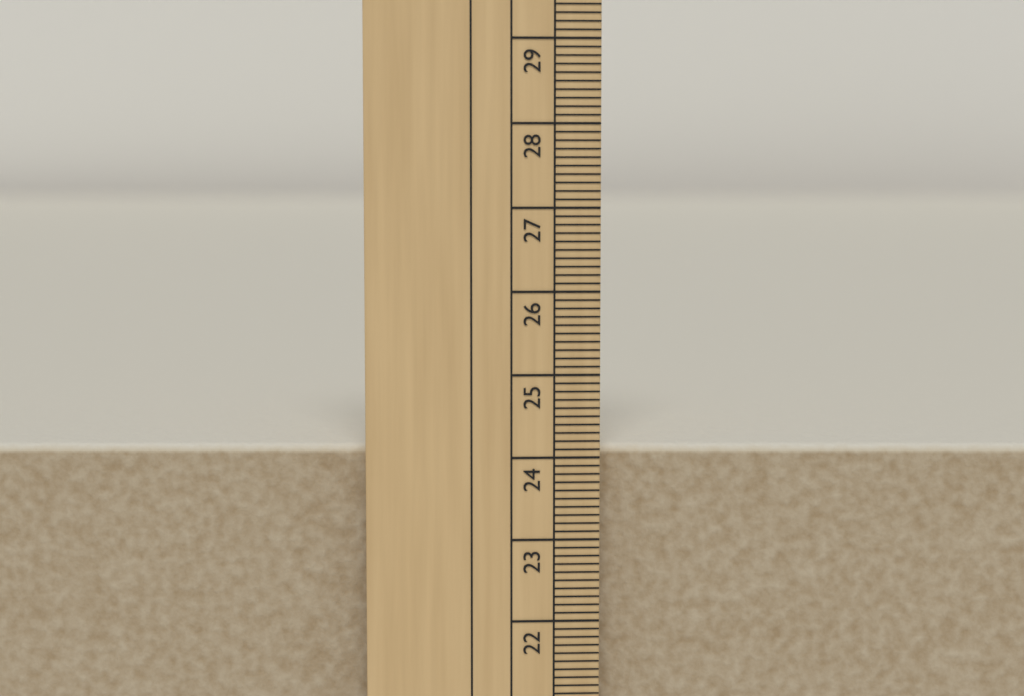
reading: 24.1 cm
